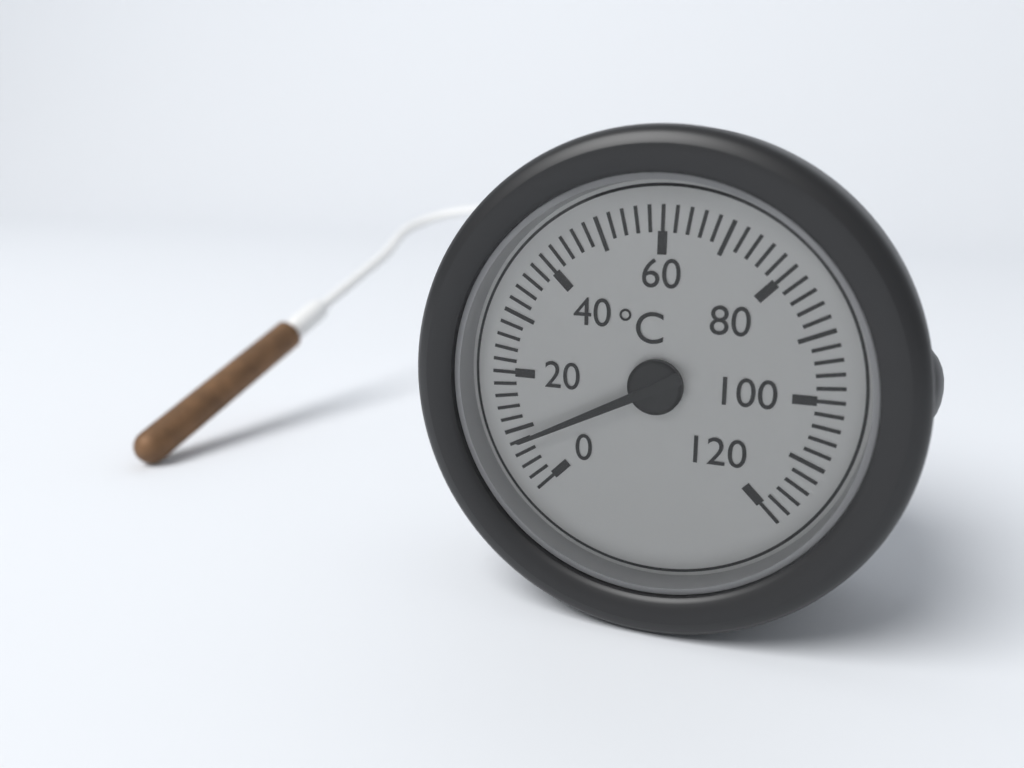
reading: 8 °C
